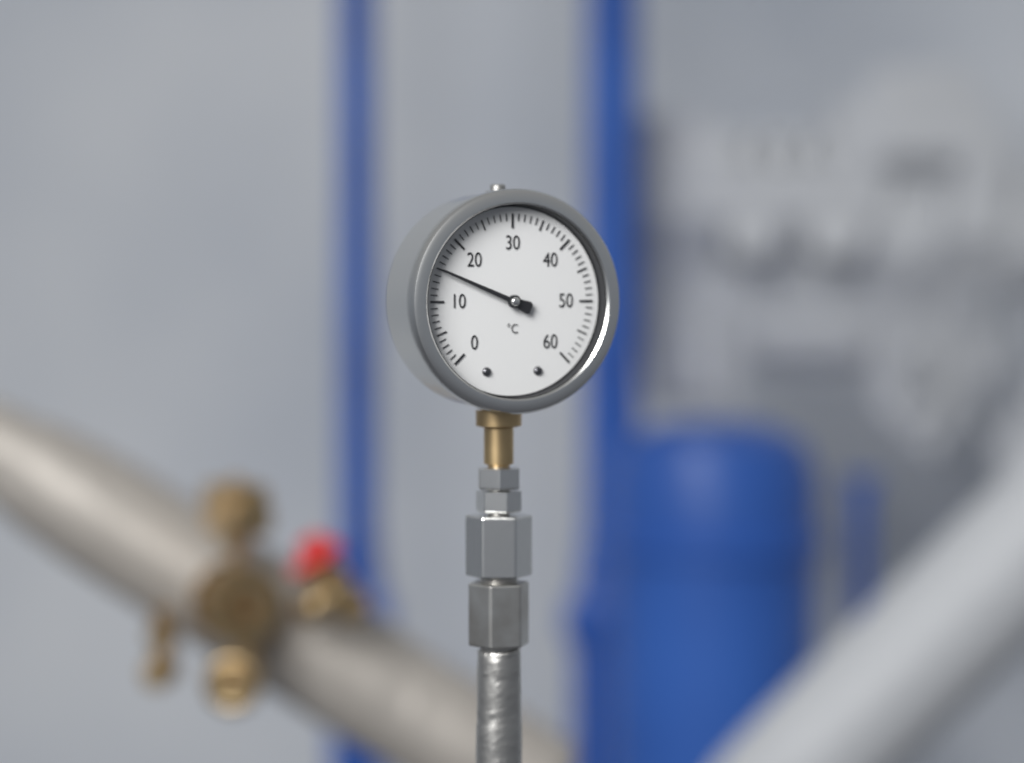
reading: 15 °C
